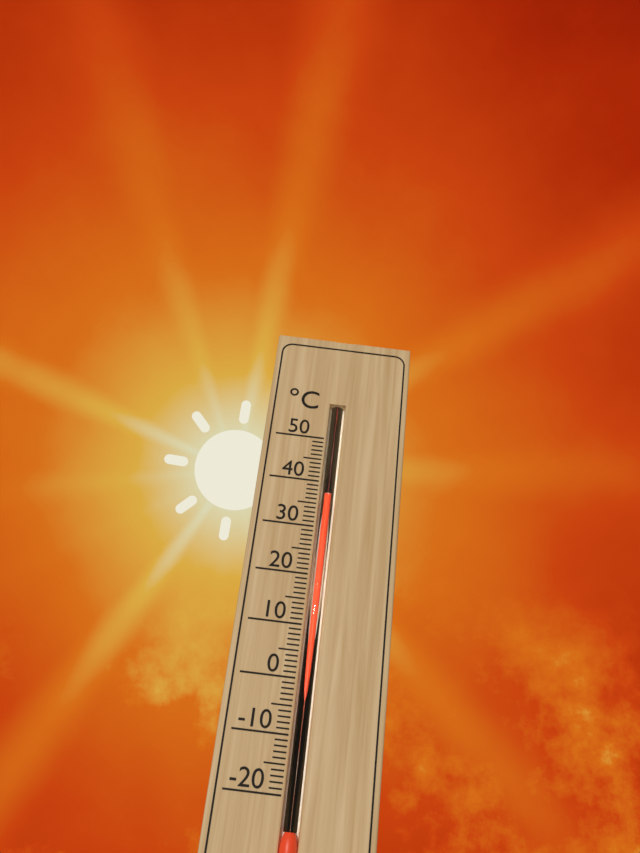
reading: 37 °C
